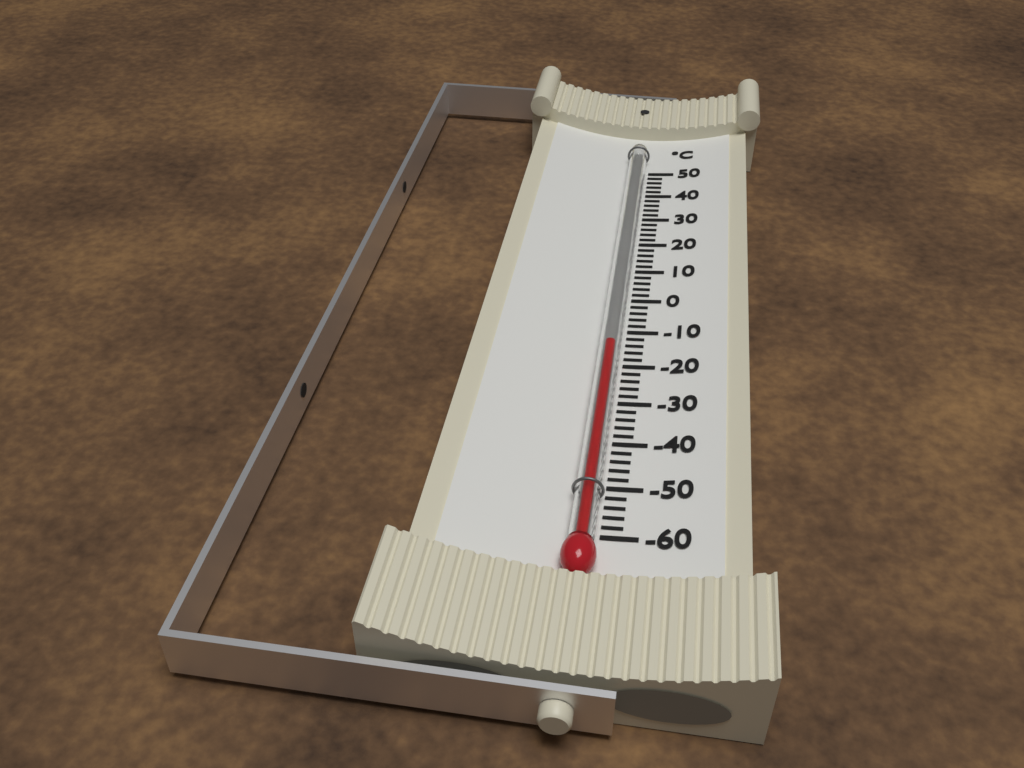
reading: -16 °C
